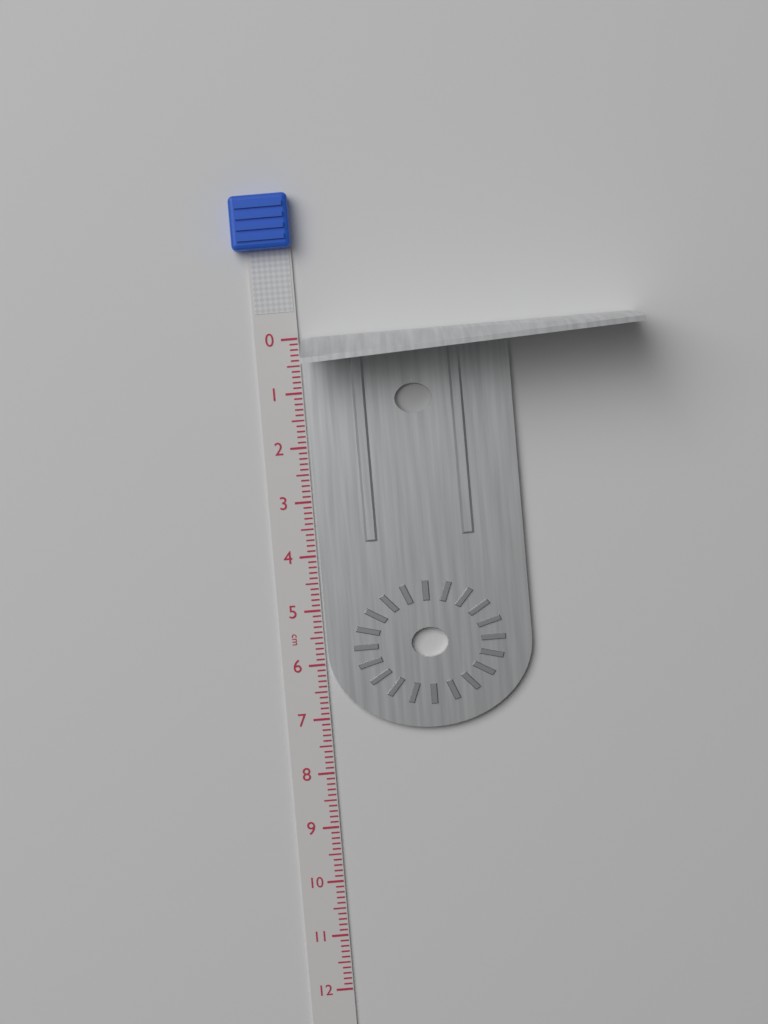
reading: 7.3 cm
